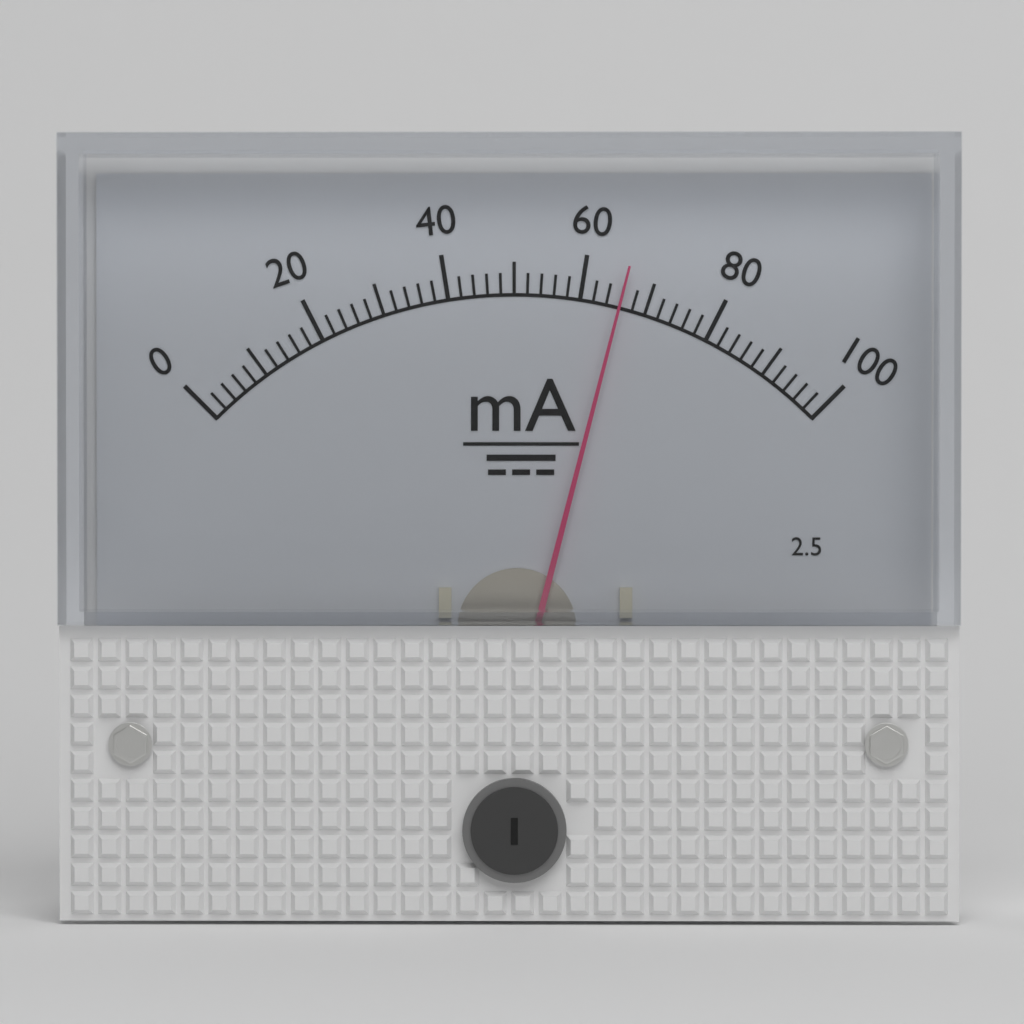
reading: 66 mA
